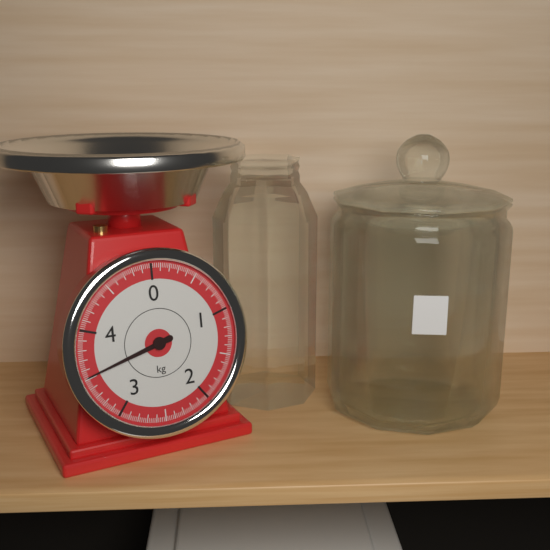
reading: 3.52 kg
